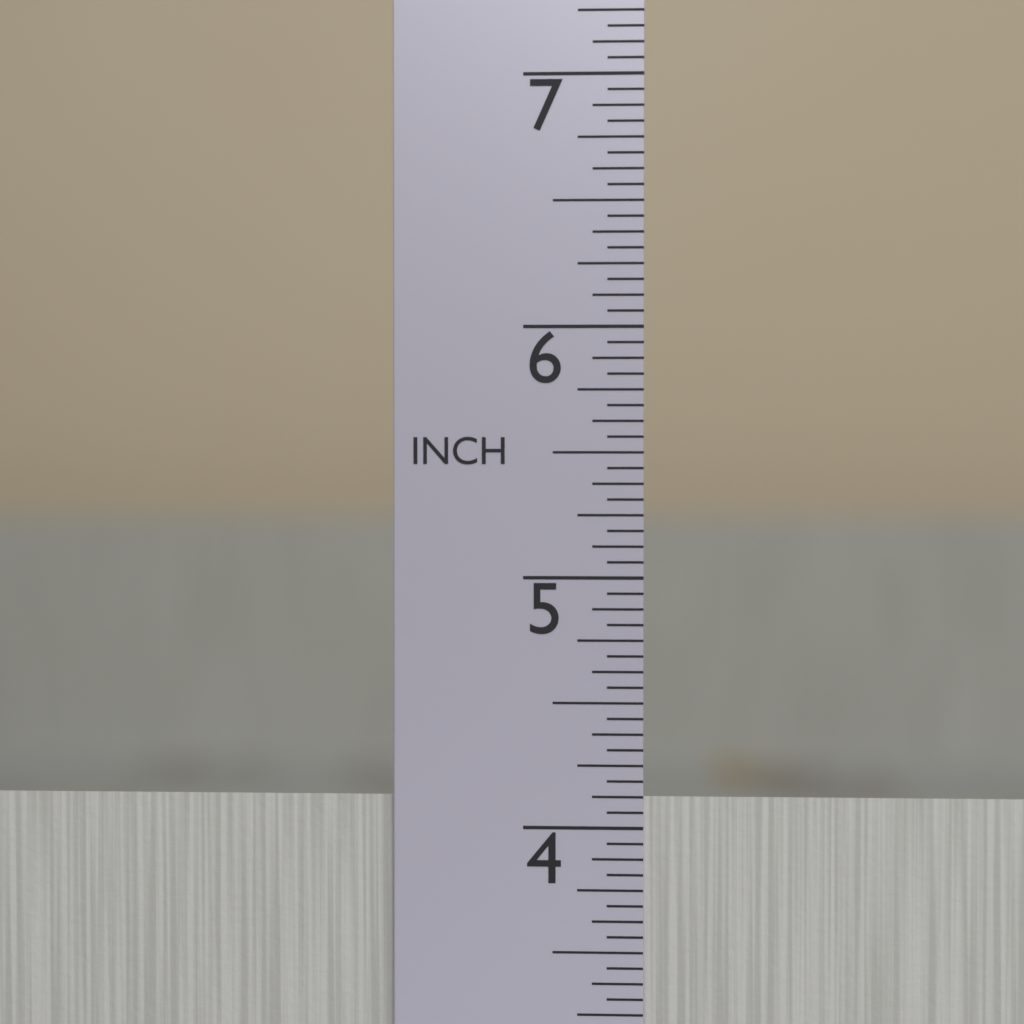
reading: 4.1250 in
